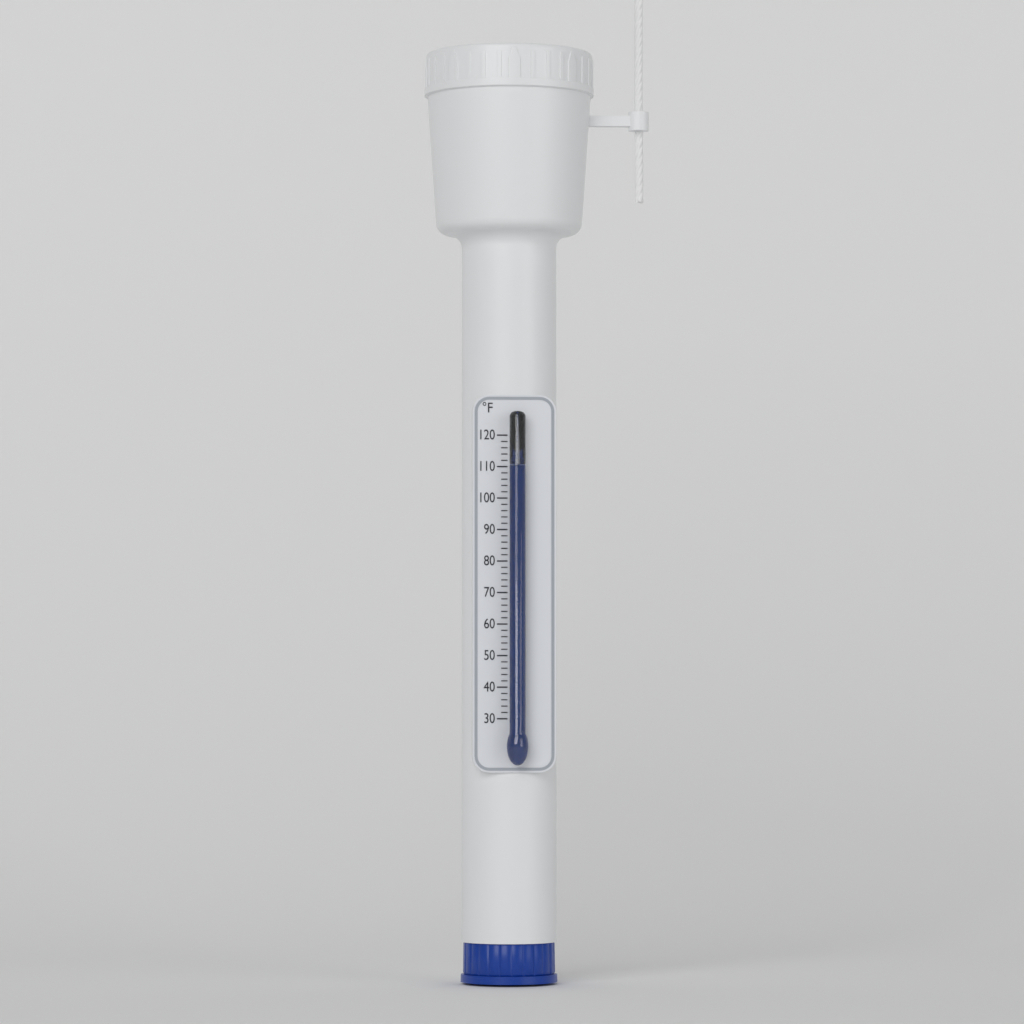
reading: 110 °F
